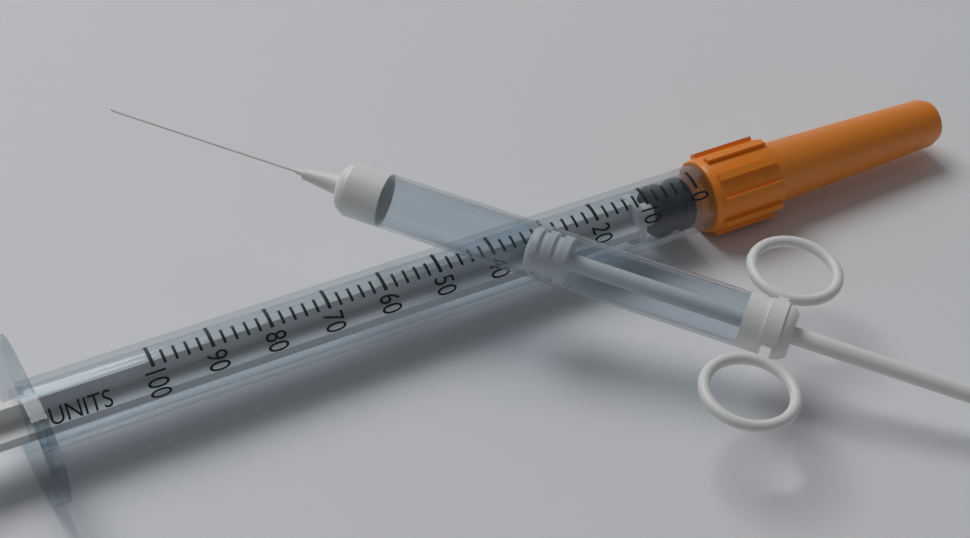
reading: 0 units
